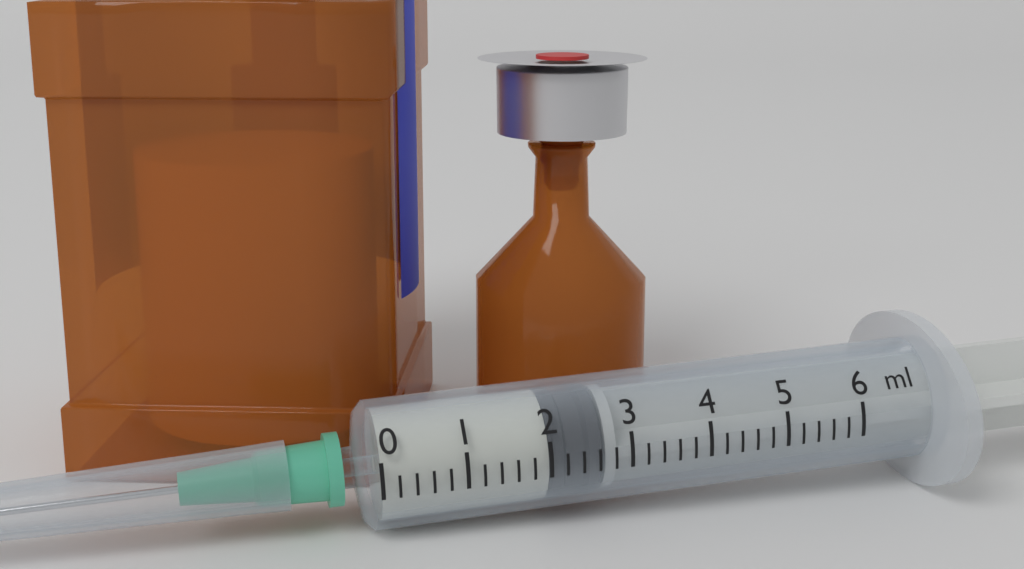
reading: 2.0 ml
